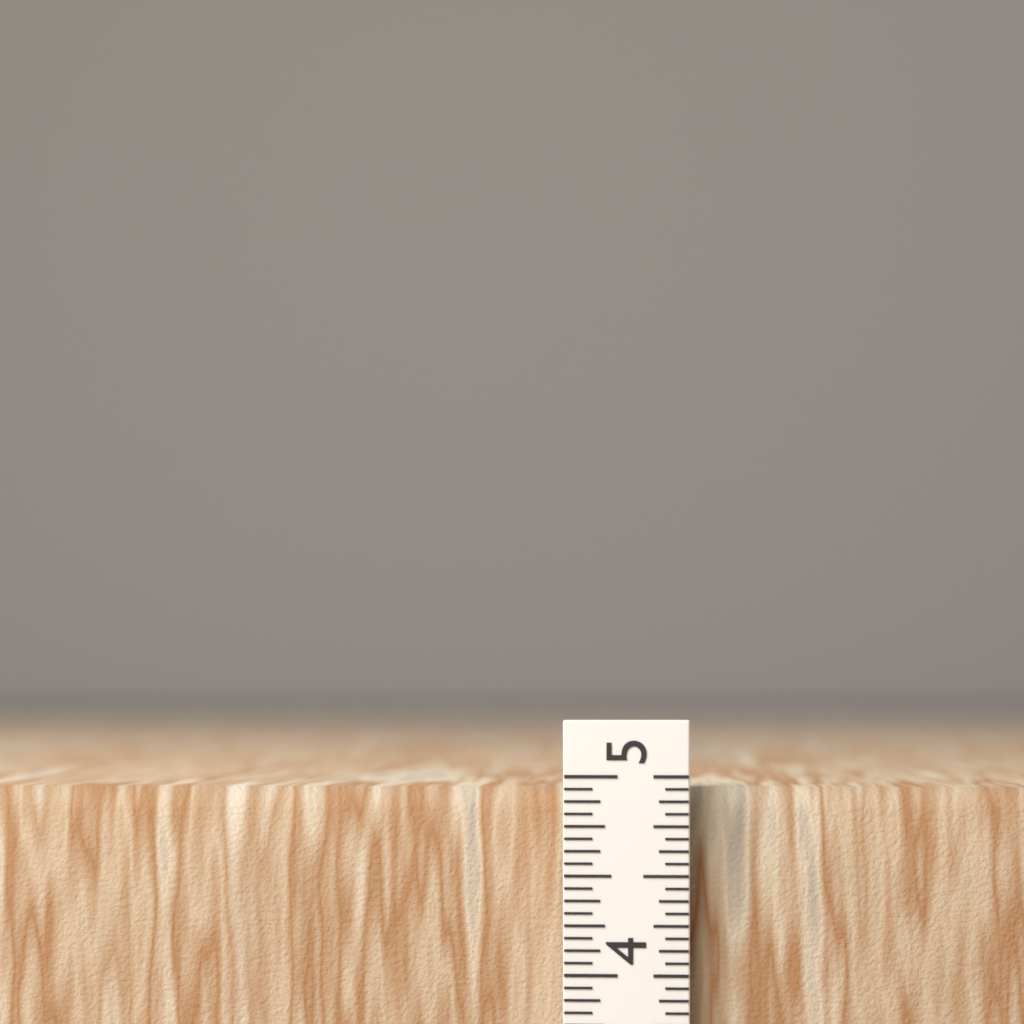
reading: 4.9375 in
